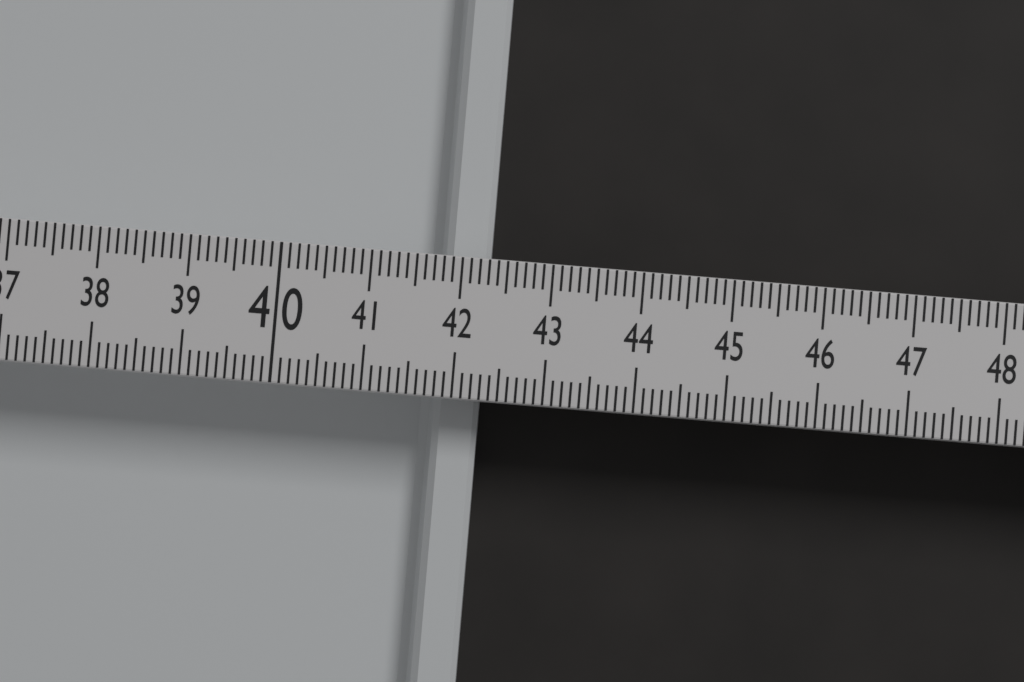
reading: 42.3 (no unit)
